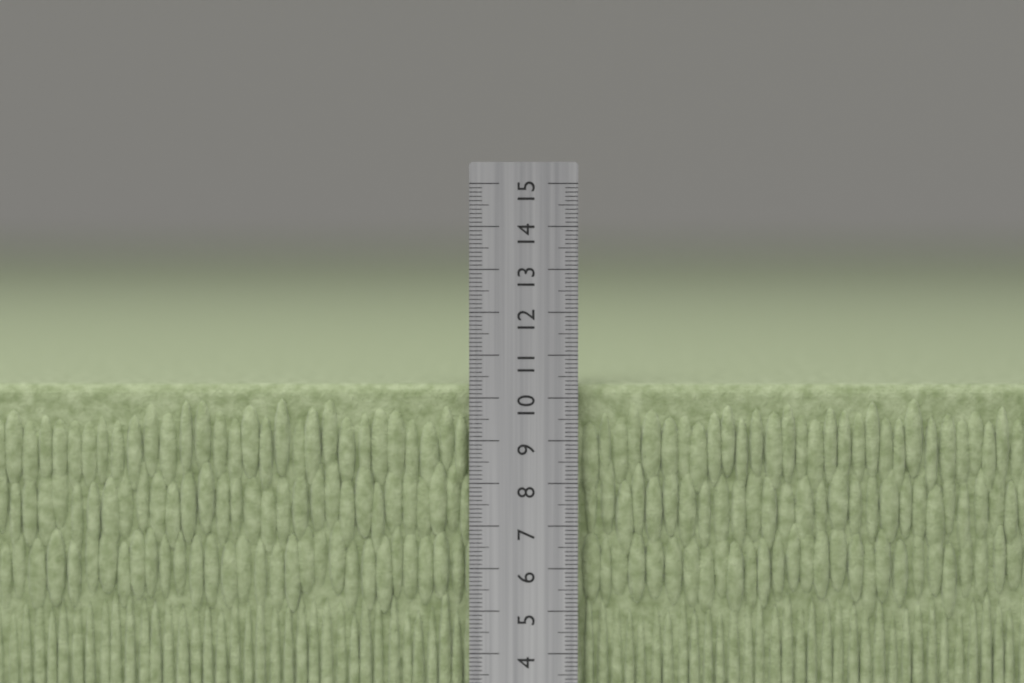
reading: 10.3 cm
